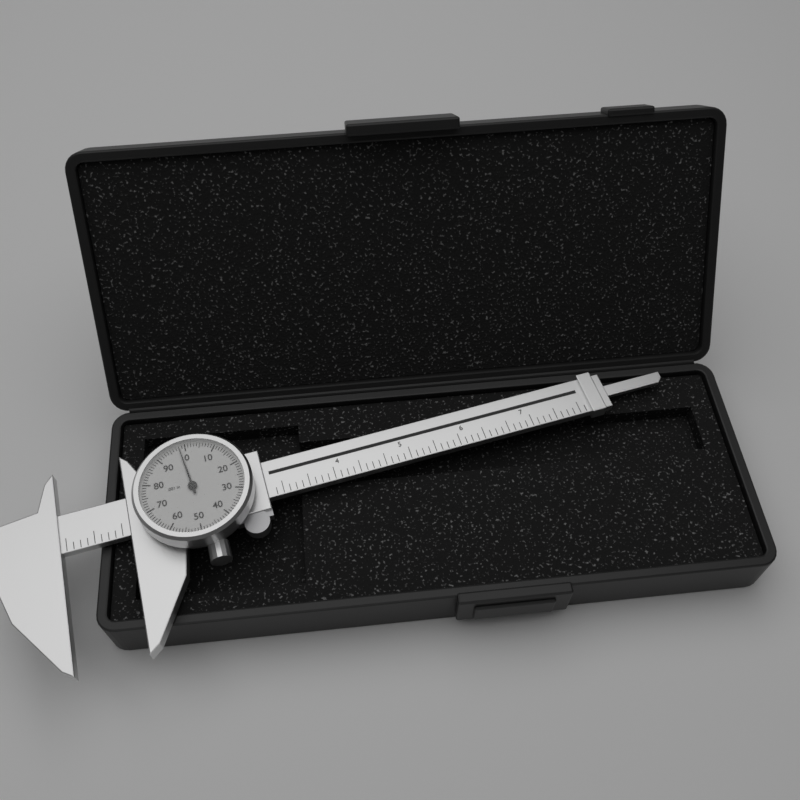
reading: 0.098 in
